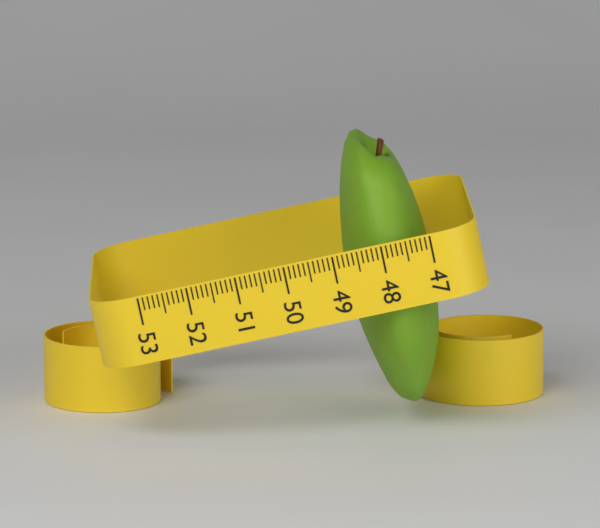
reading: 48.8 (no unit)
